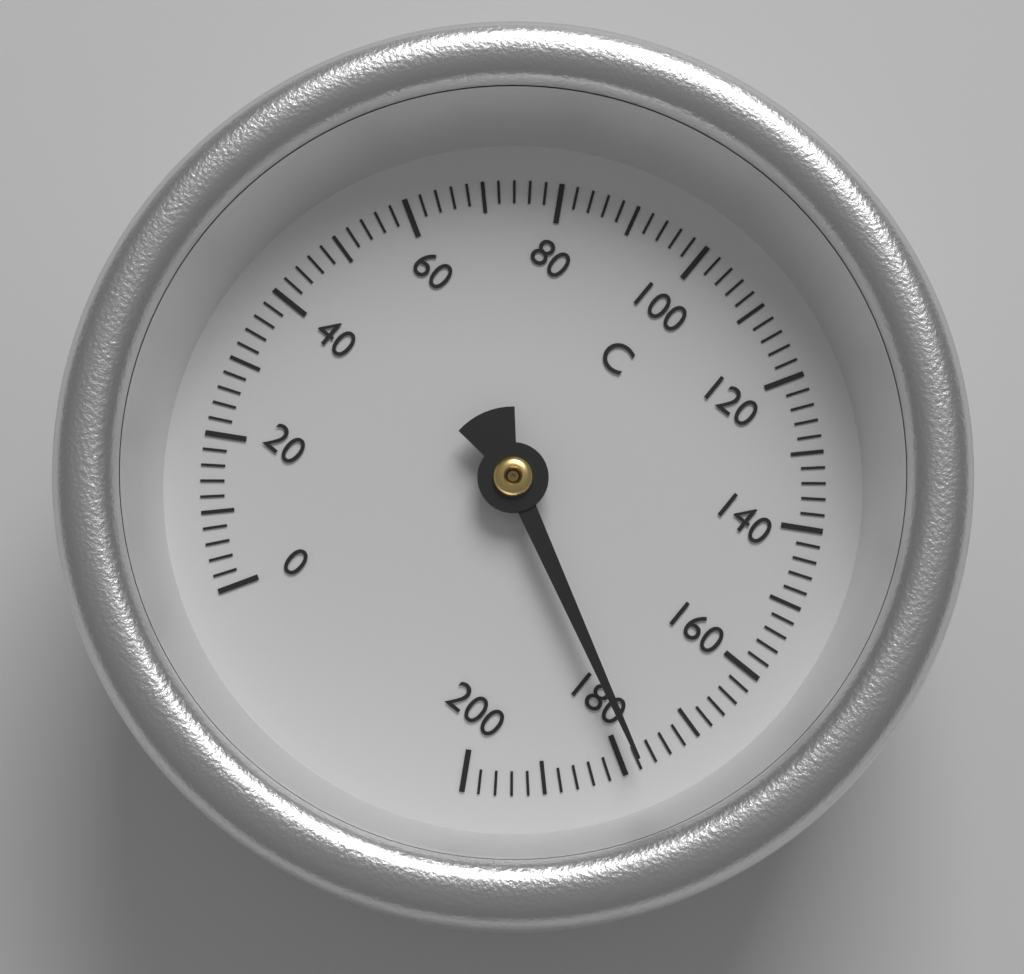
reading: 178 °C
